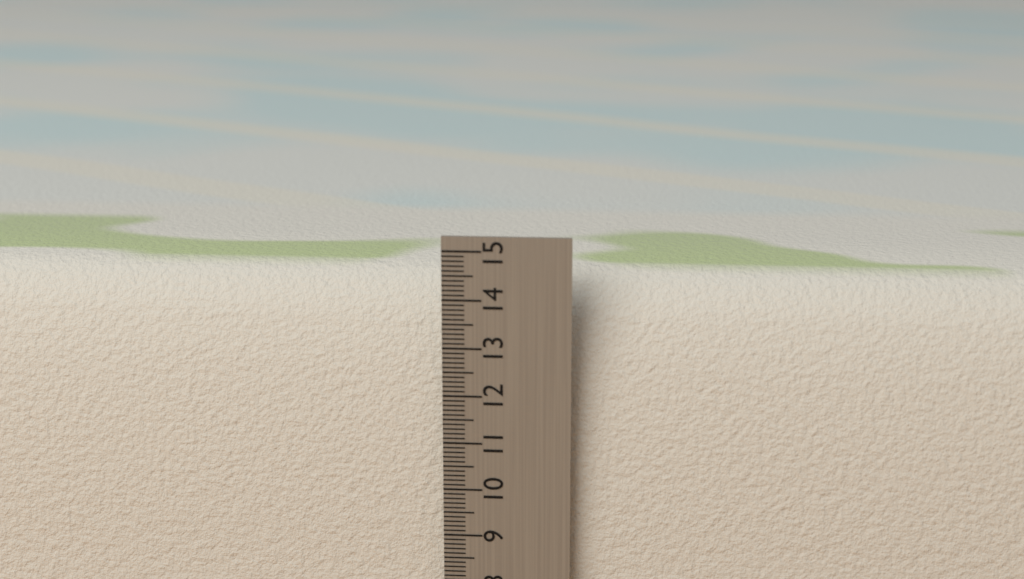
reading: 14.4 cm
